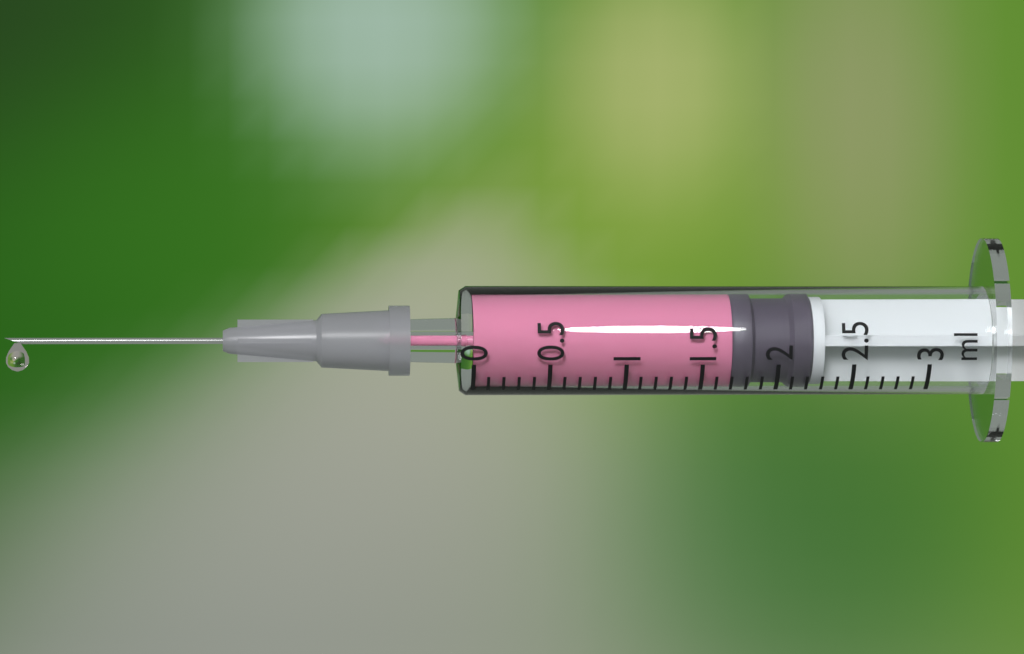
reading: 1.7 ml
